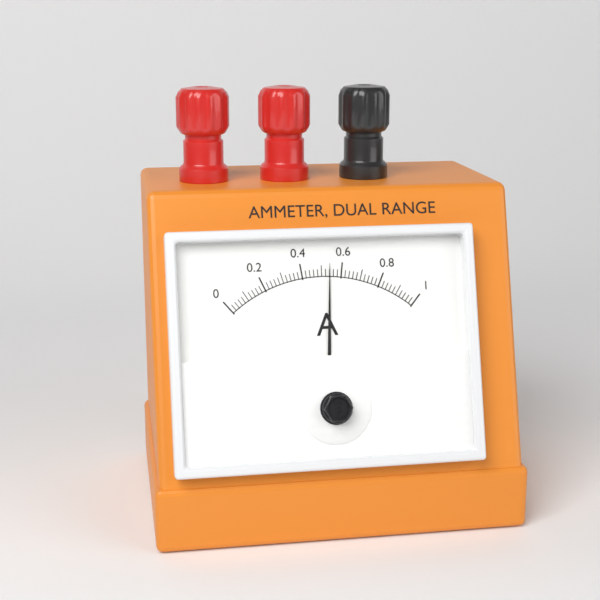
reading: 0.54 A
